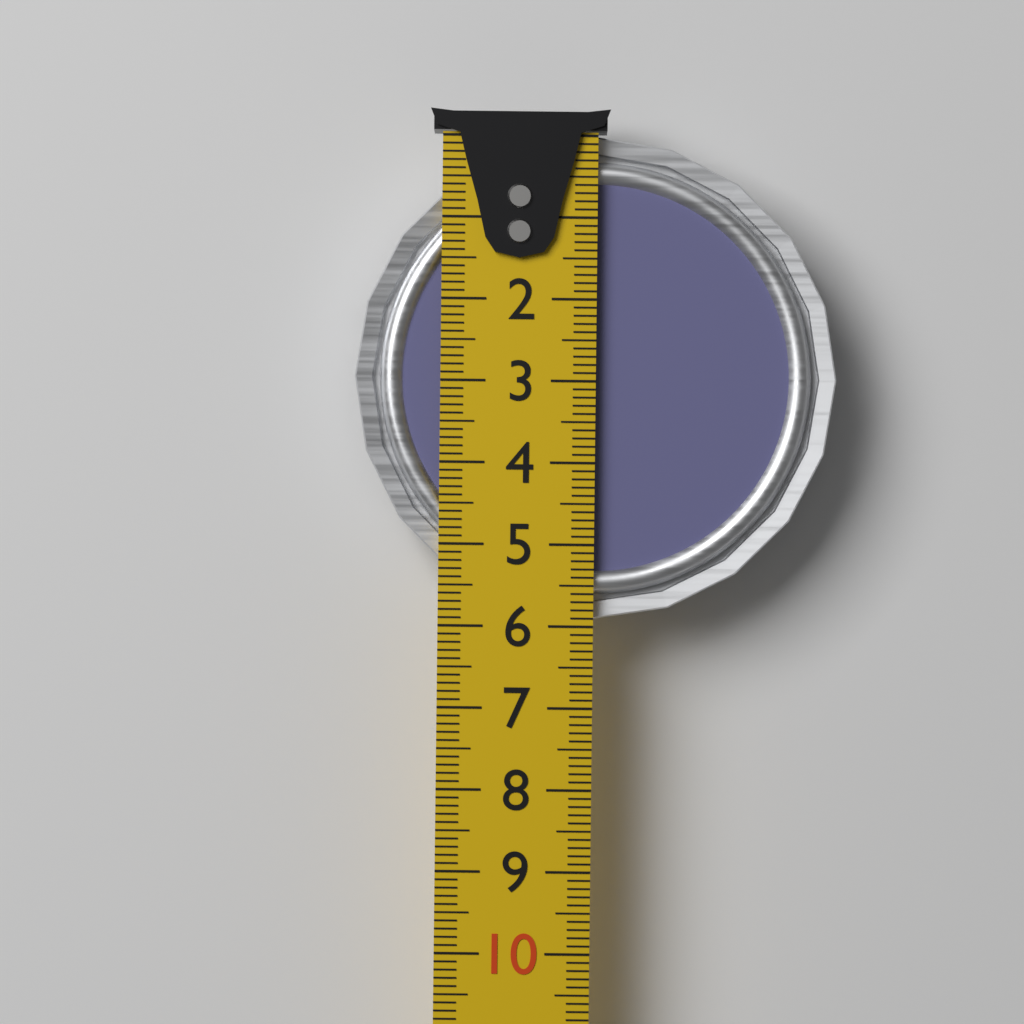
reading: 5.9 cm
